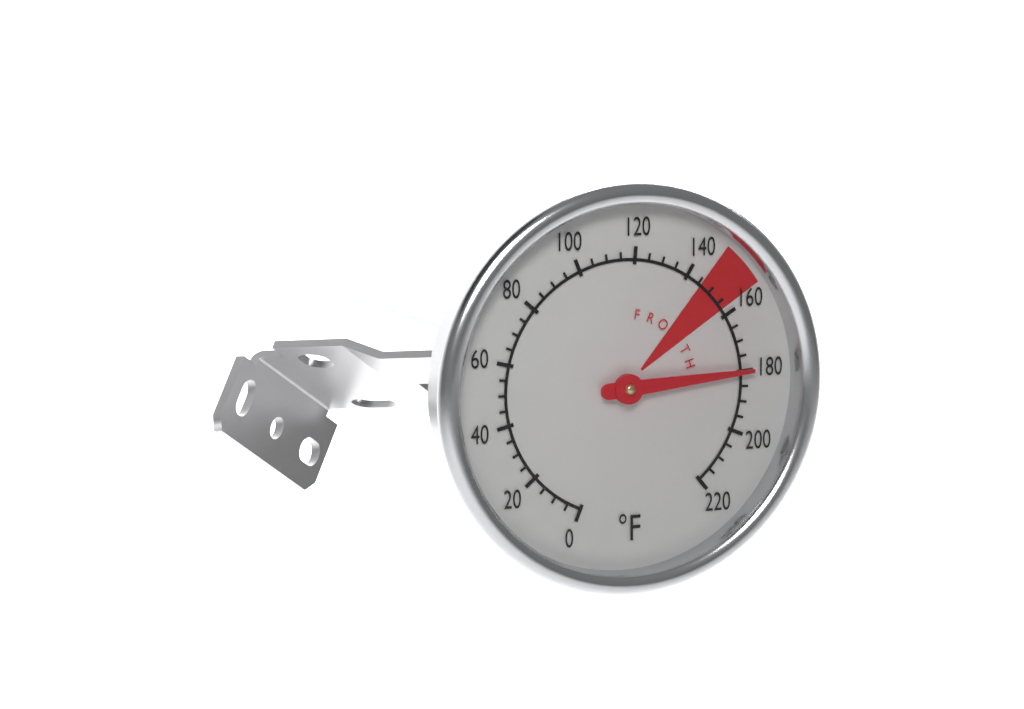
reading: 180 °F
